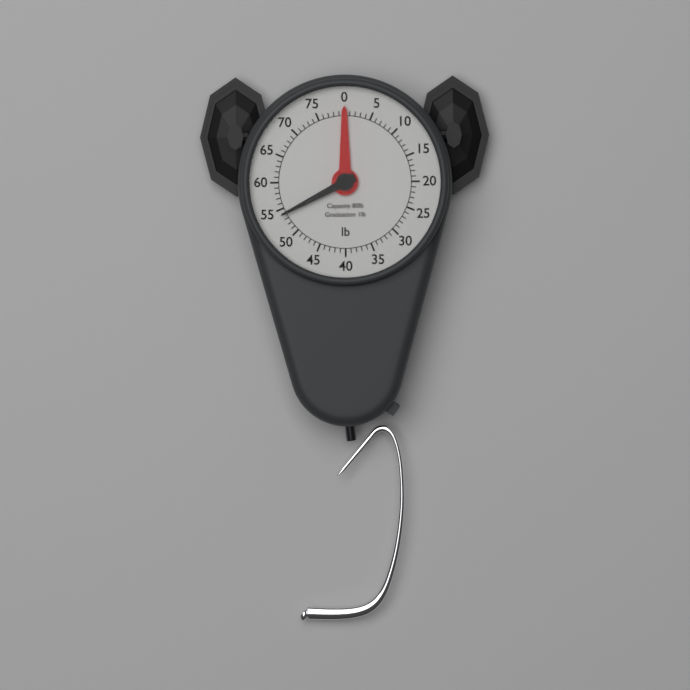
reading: 54 lb
